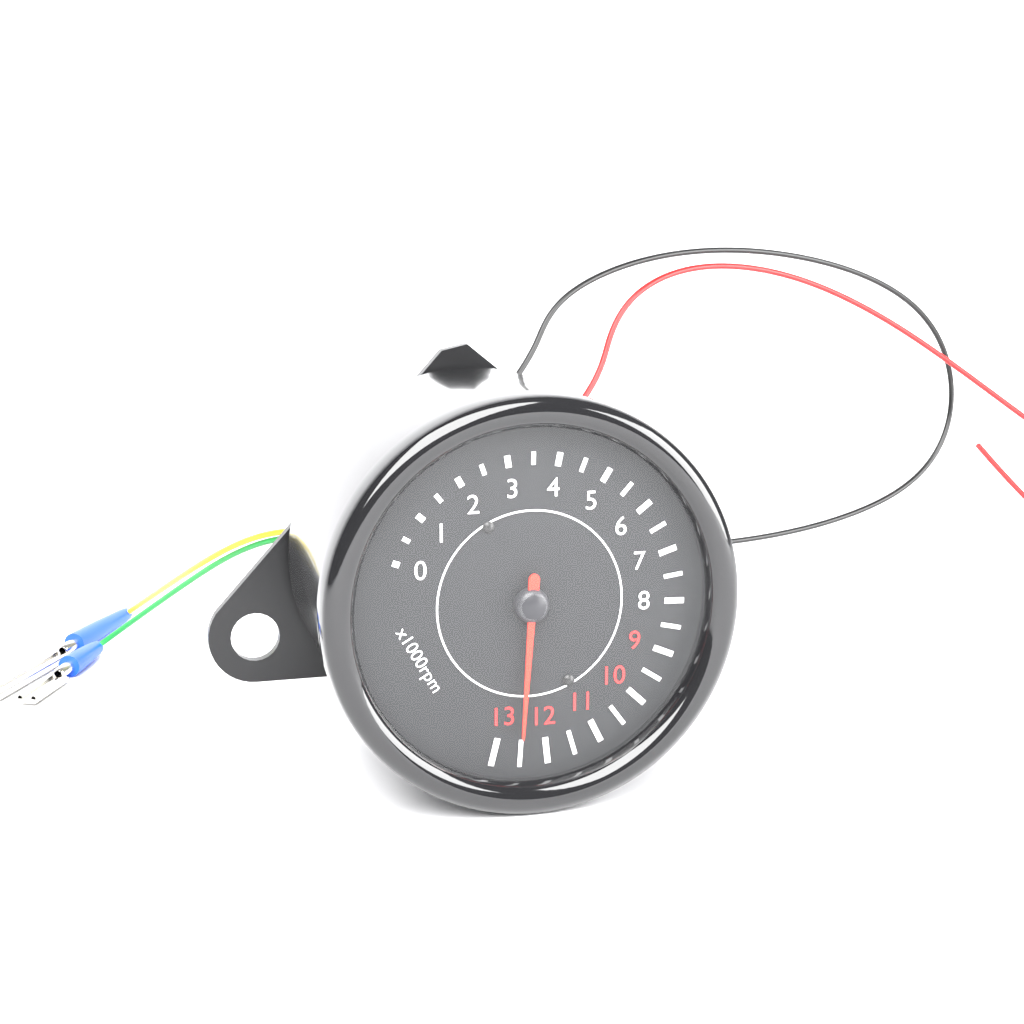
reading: 12.5 x1000rpm
